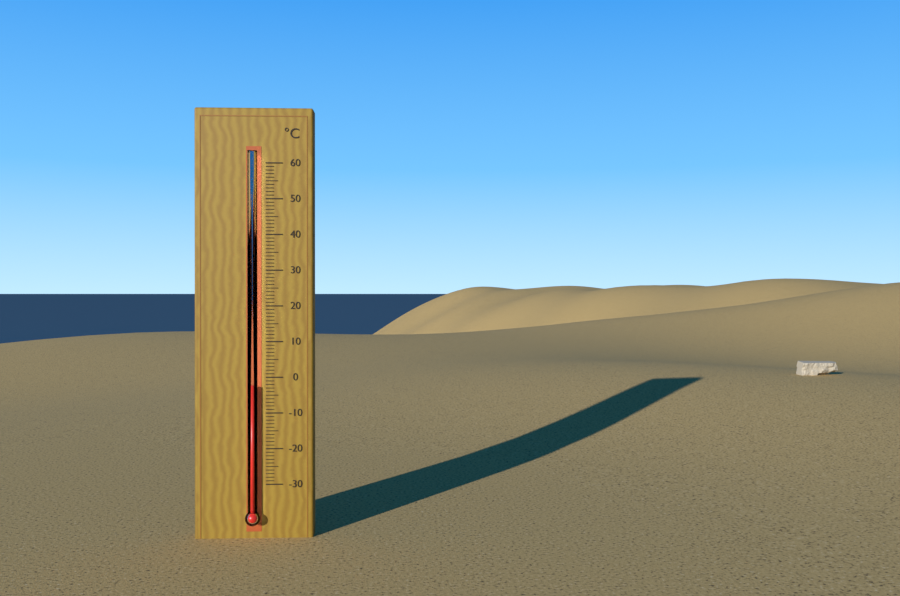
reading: -2 °C
